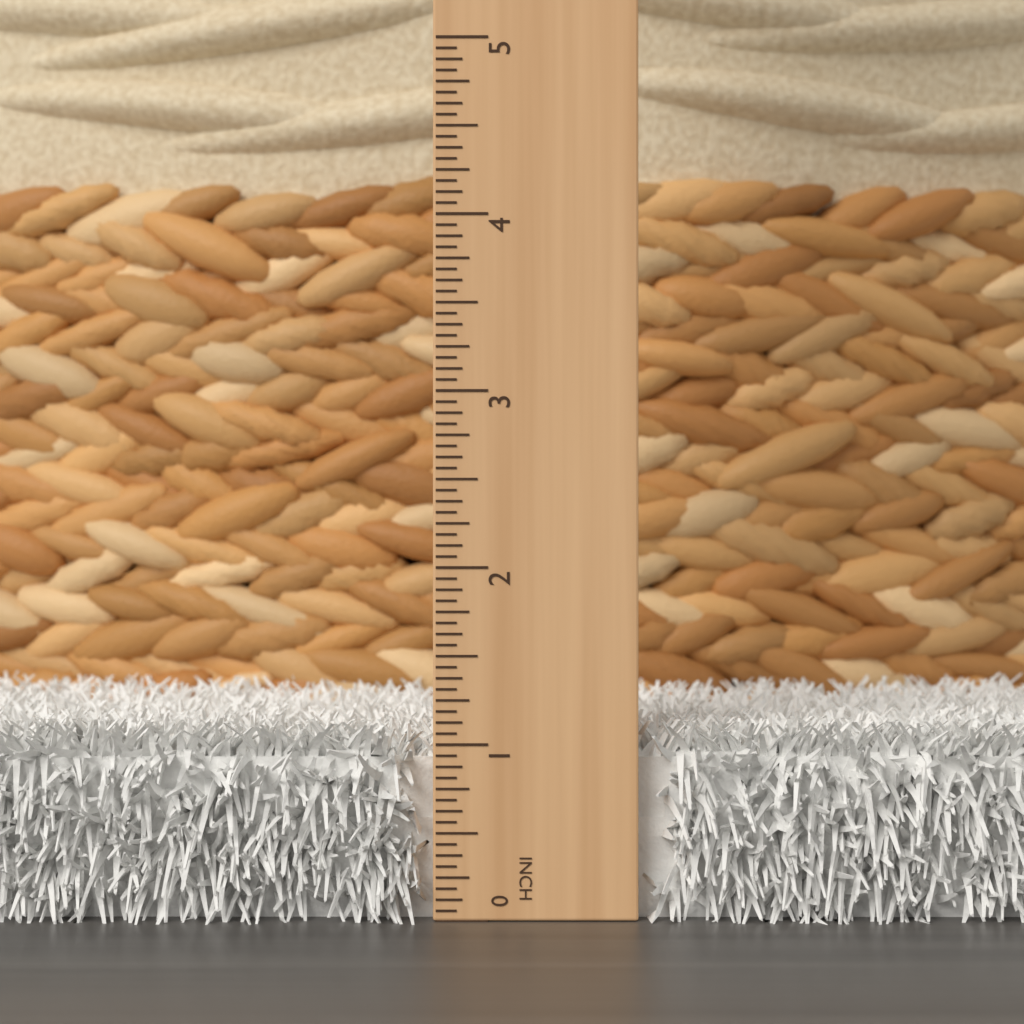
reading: 1.1250 in
